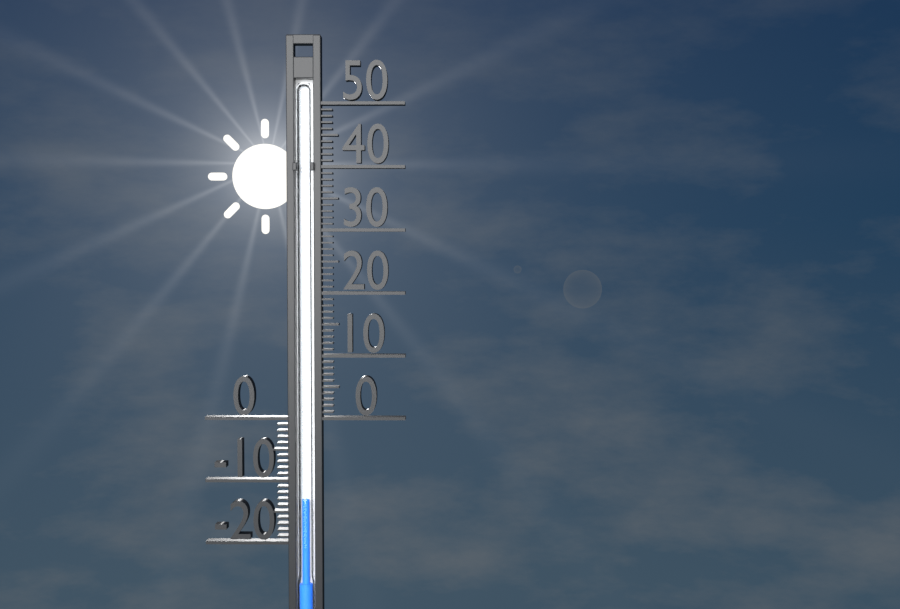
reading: -13 (no unit)
